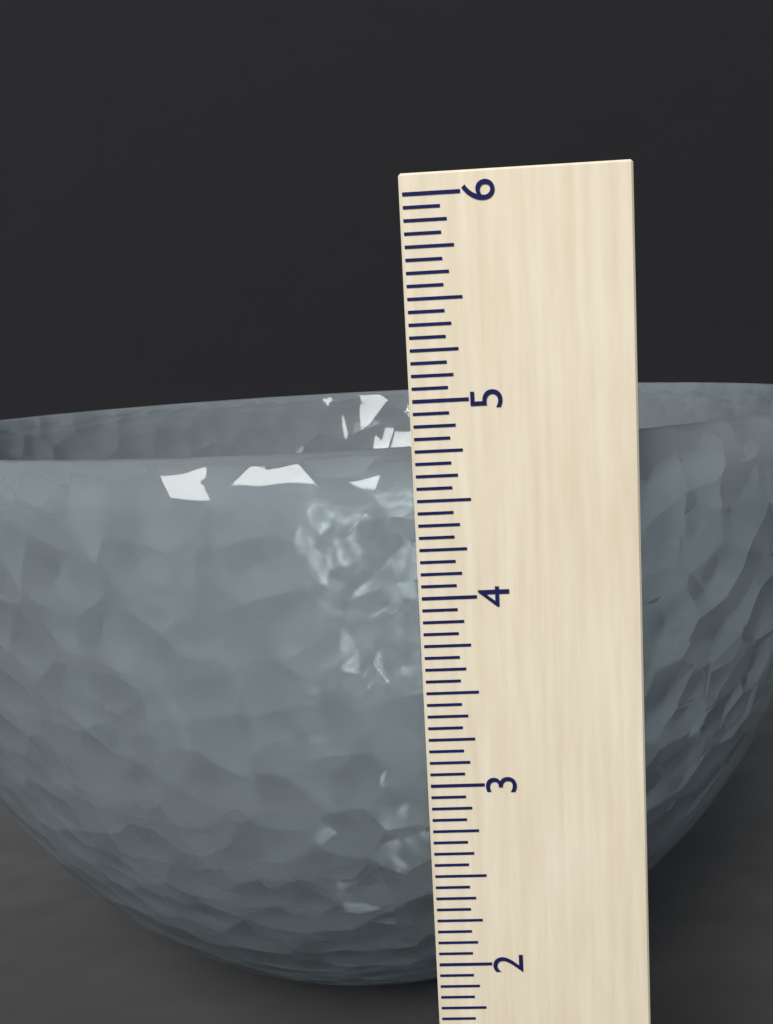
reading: 4.7500 (no unit)
